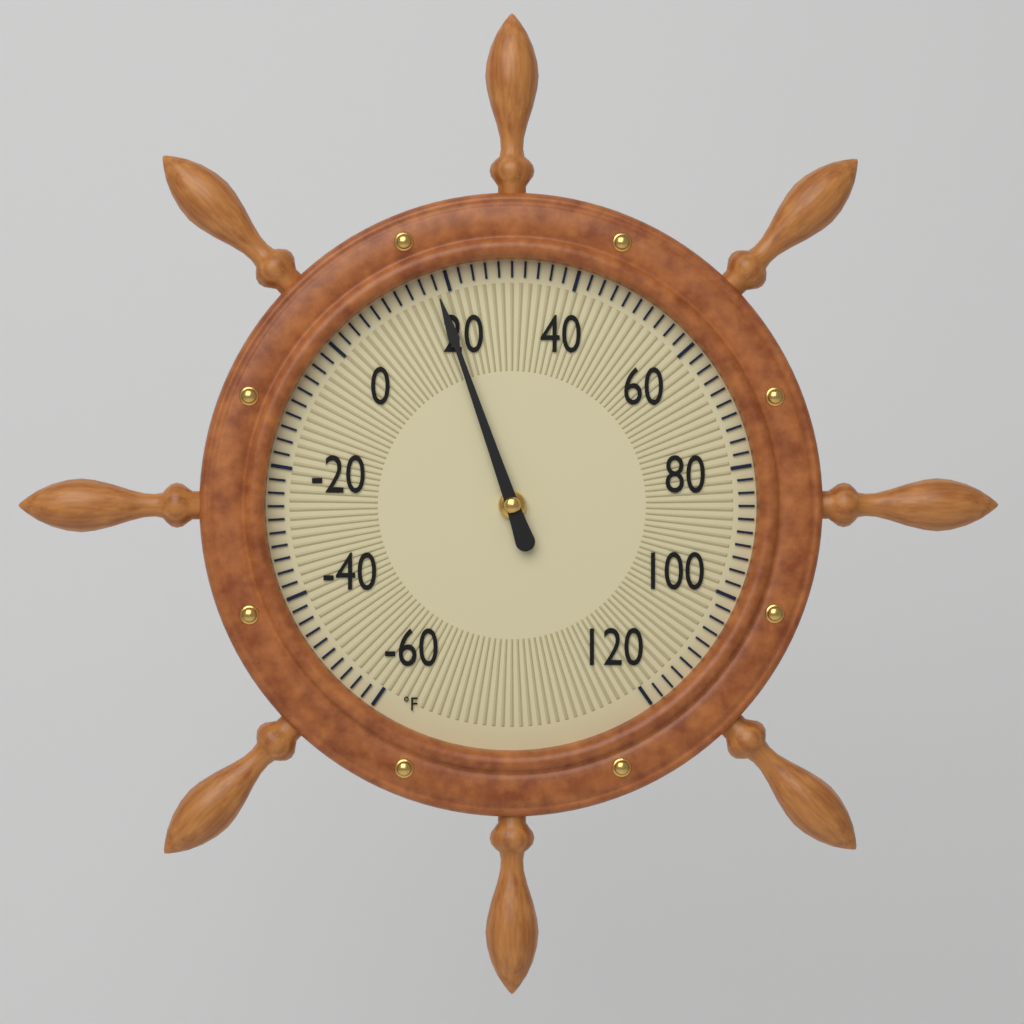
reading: 18 °F
